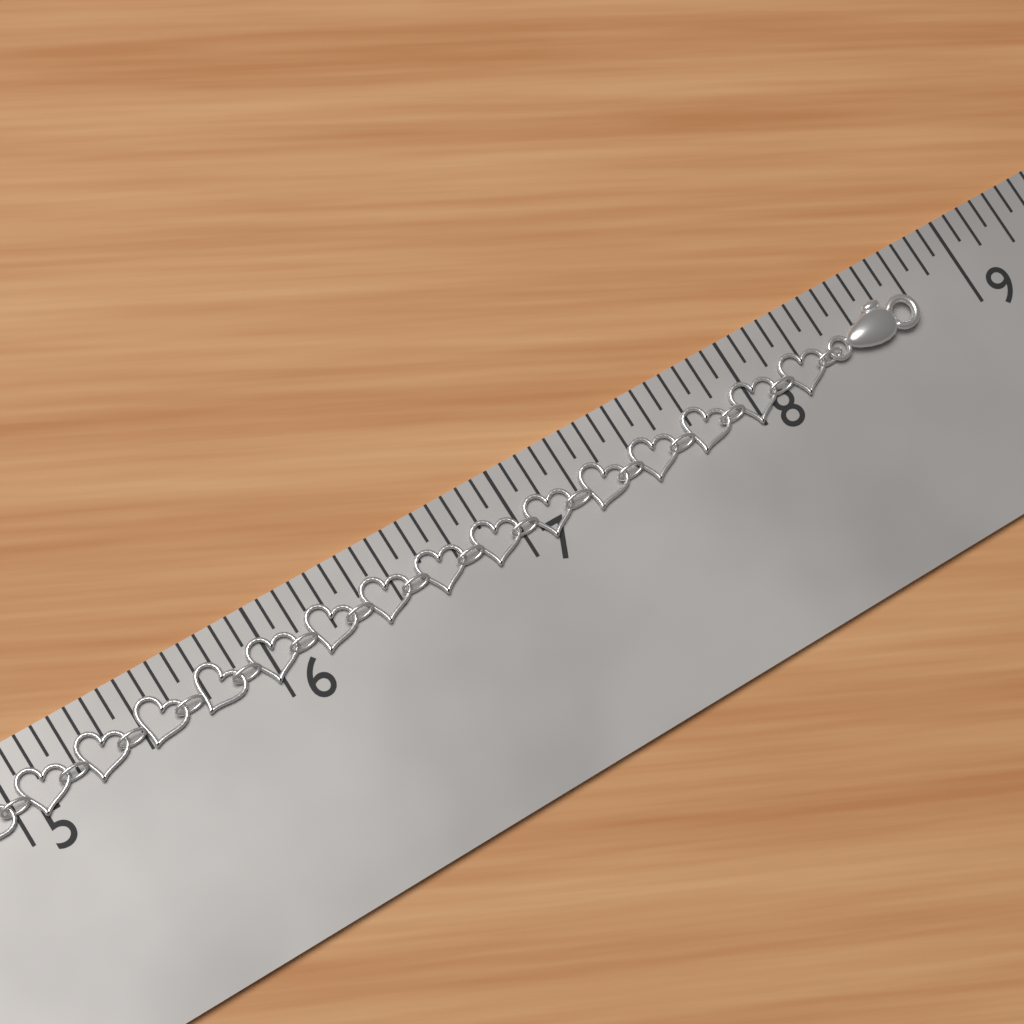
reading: 8.7500 in
